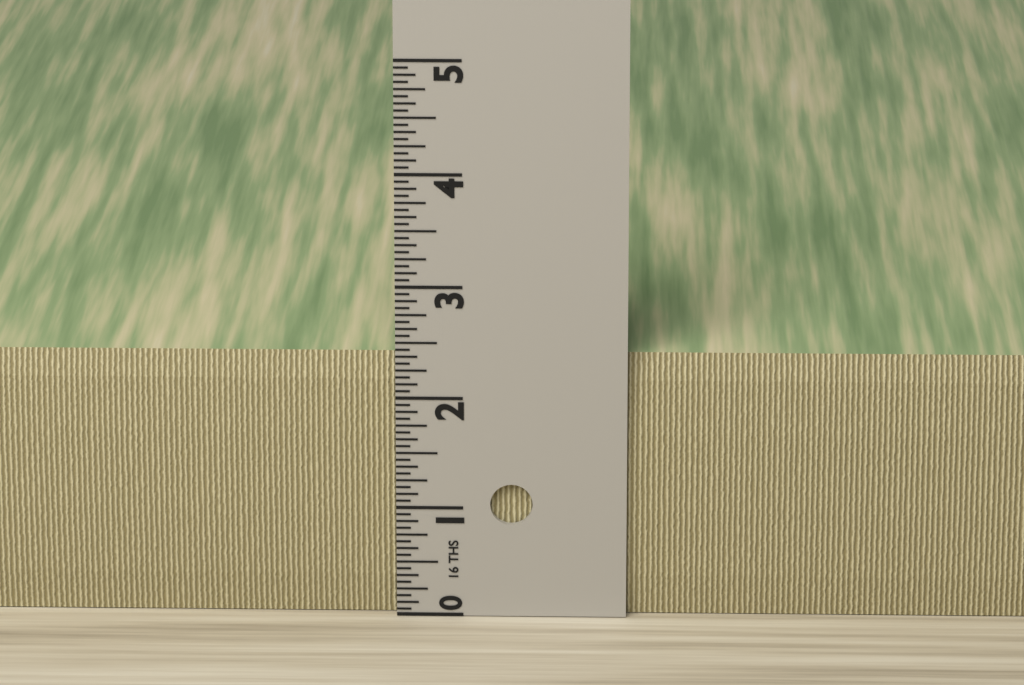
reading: 2.3750 in
